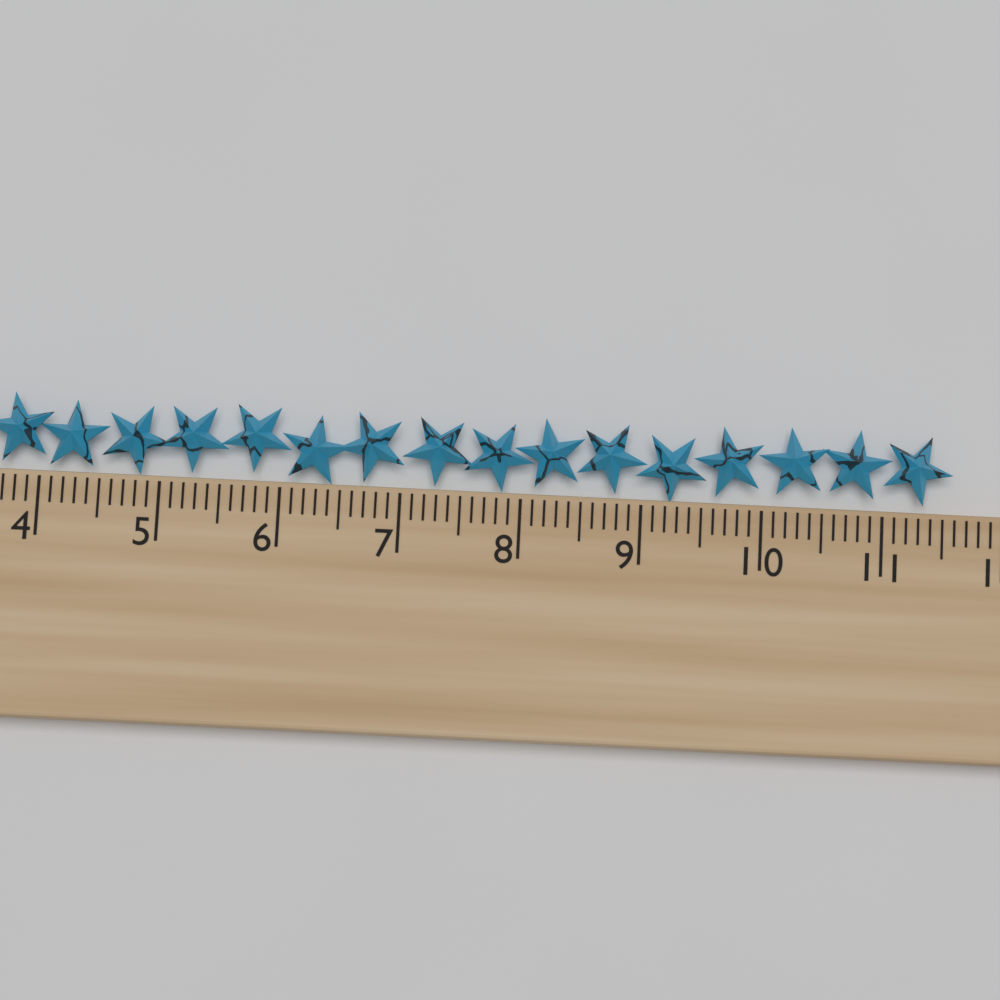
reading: 11.6 cm
